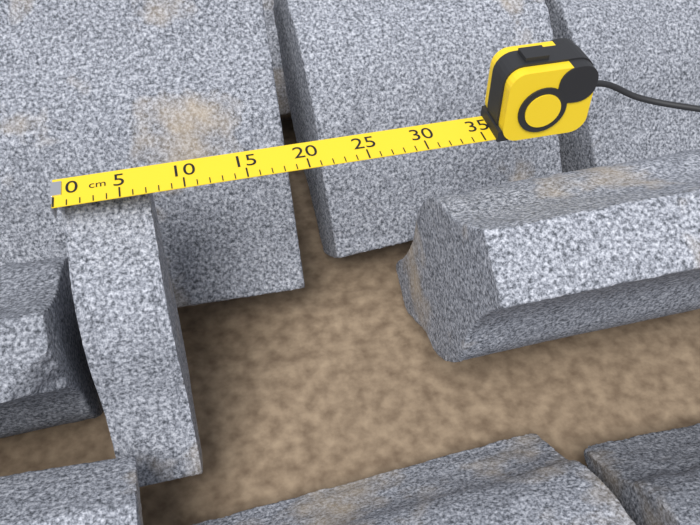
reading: 7 cm
